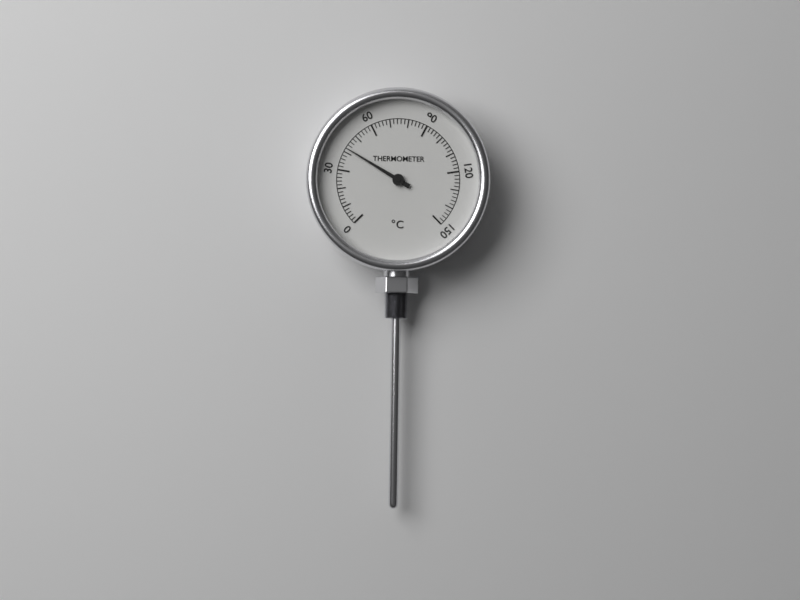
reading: 42 °C
